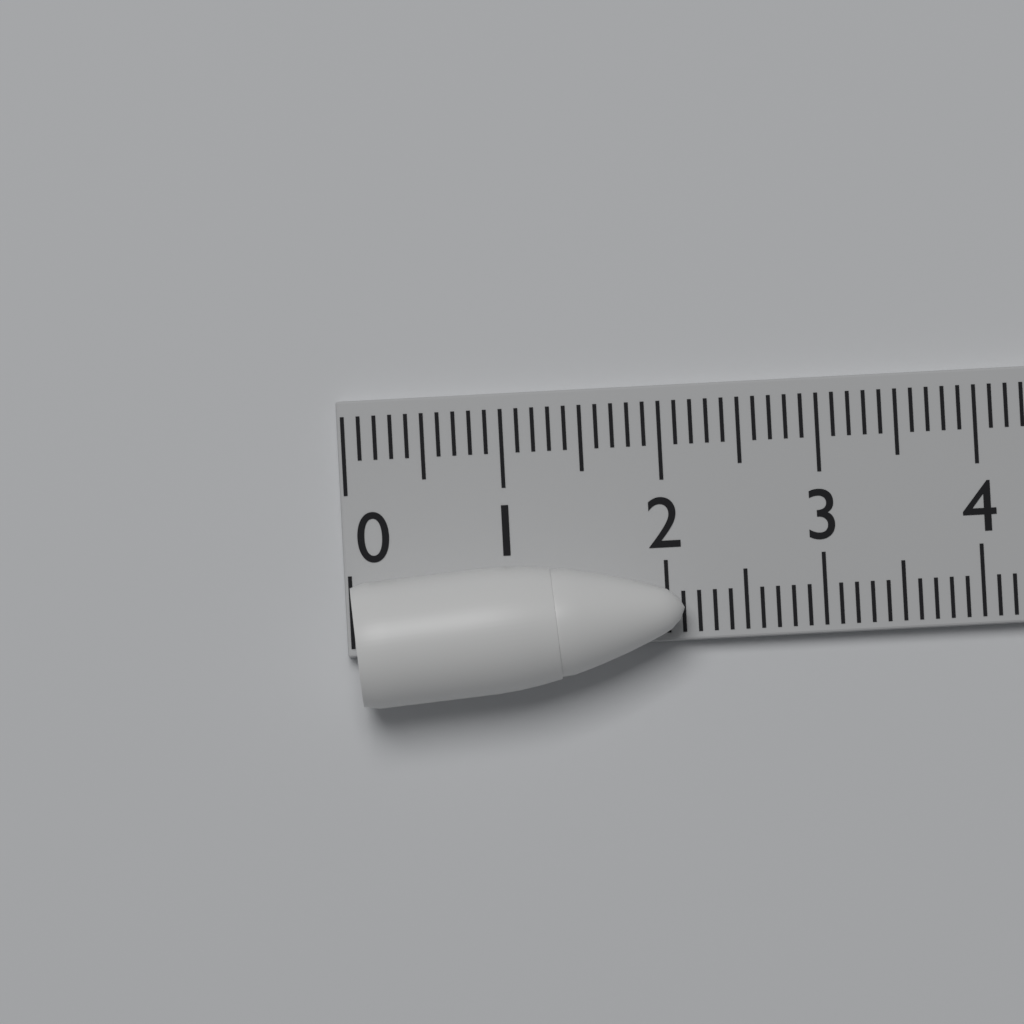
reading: 2.1 (no unit)
